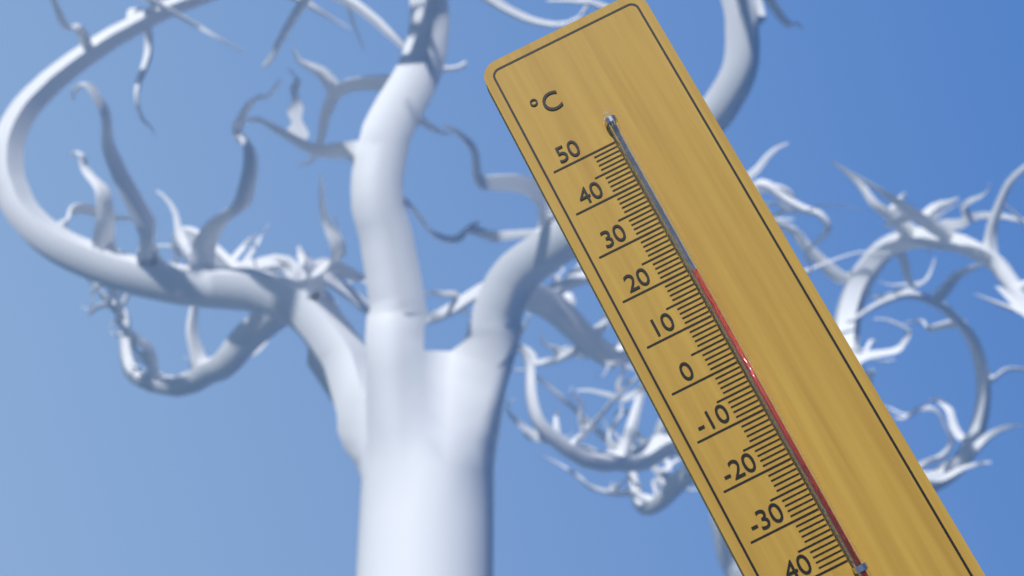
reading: 19 °C
